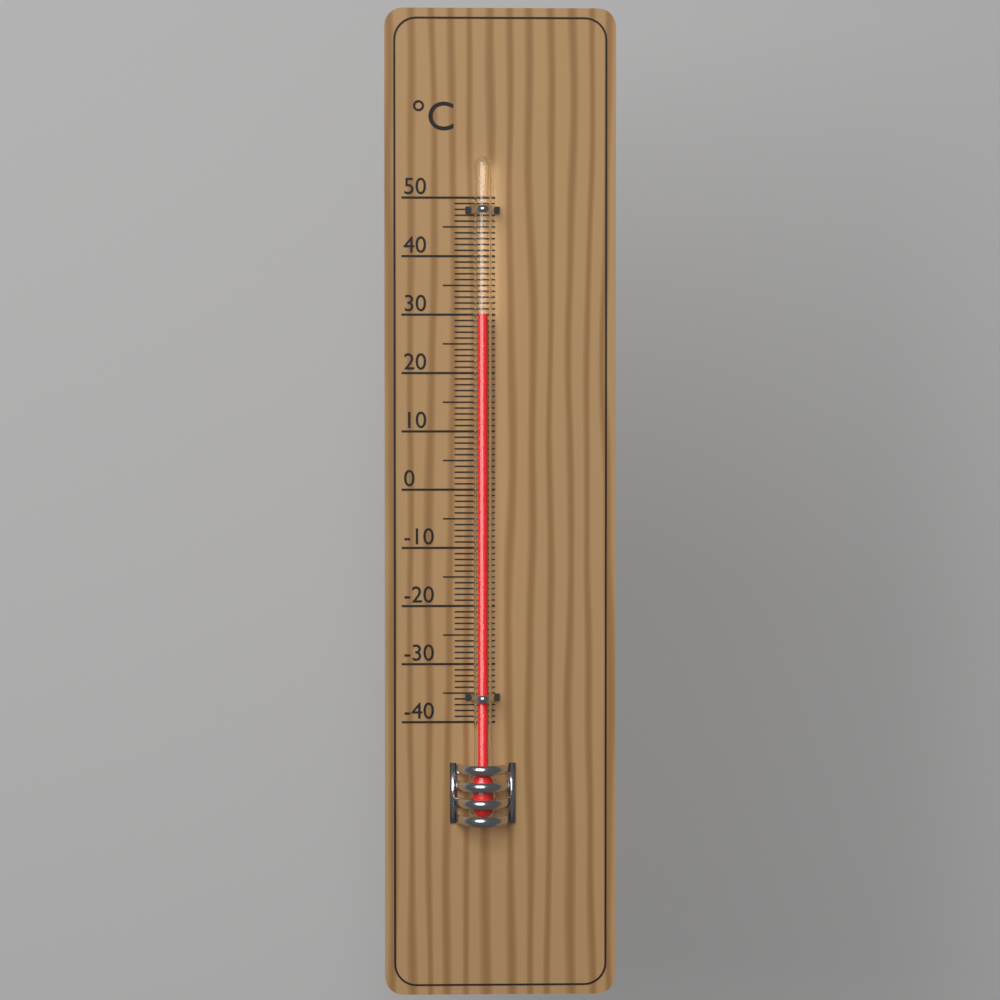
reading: 30 °C
